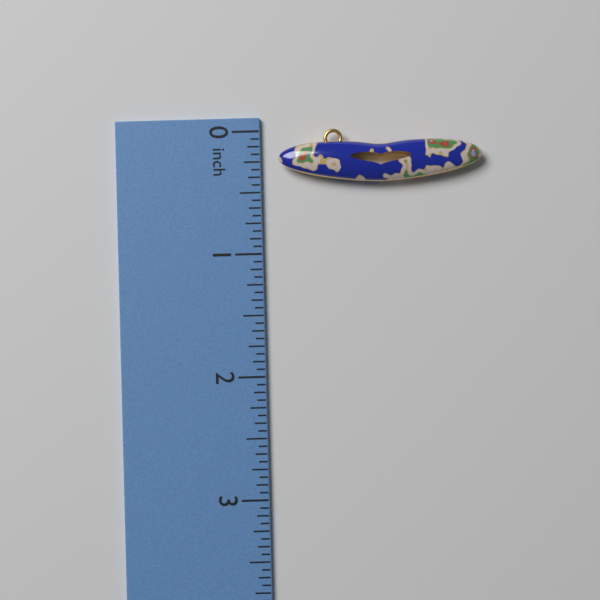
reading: 0.4375 in
